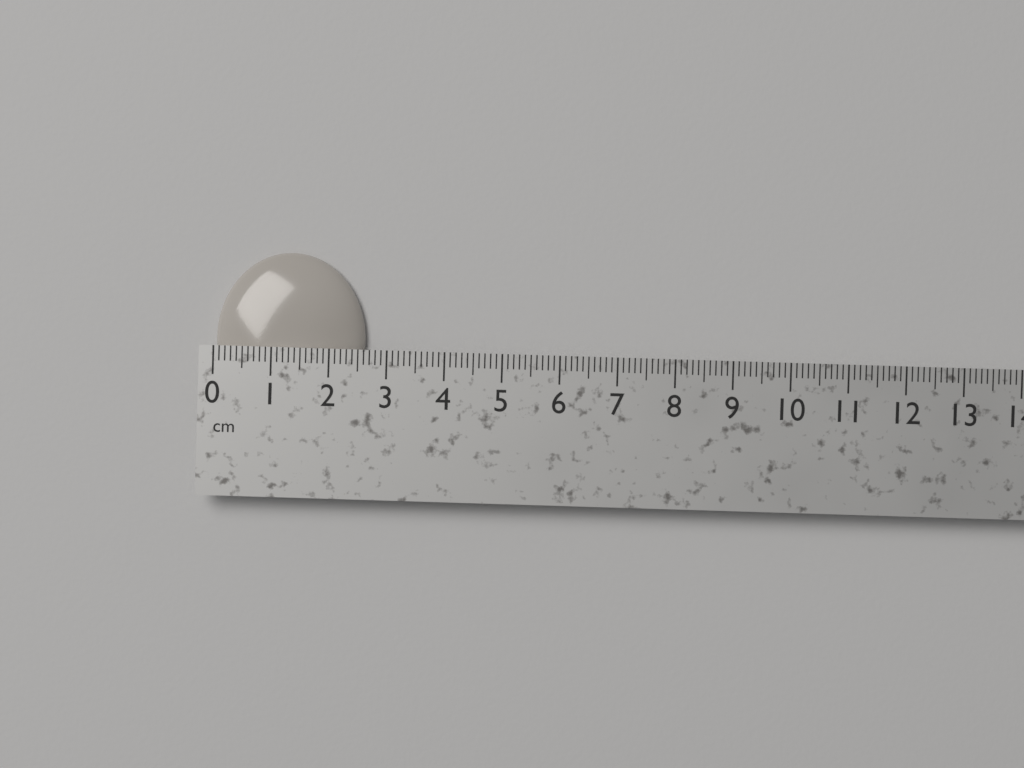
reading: 2.6 cm
